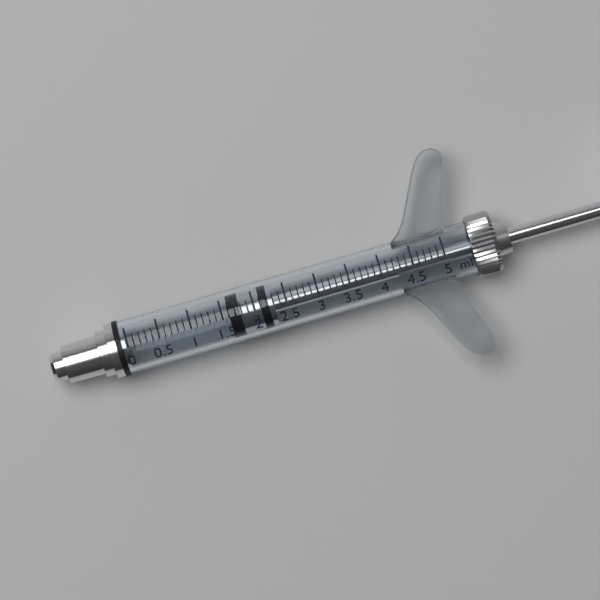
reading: 1.6 ml
